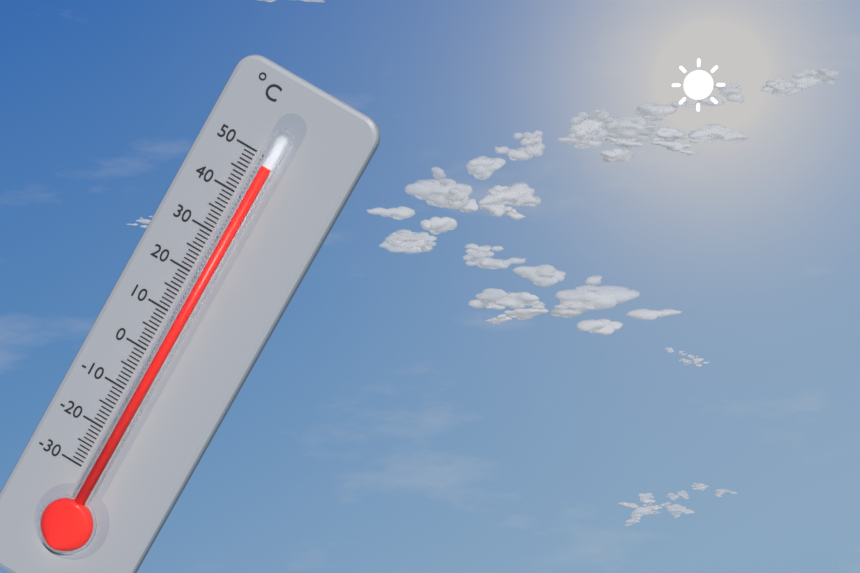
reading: 48 °C
